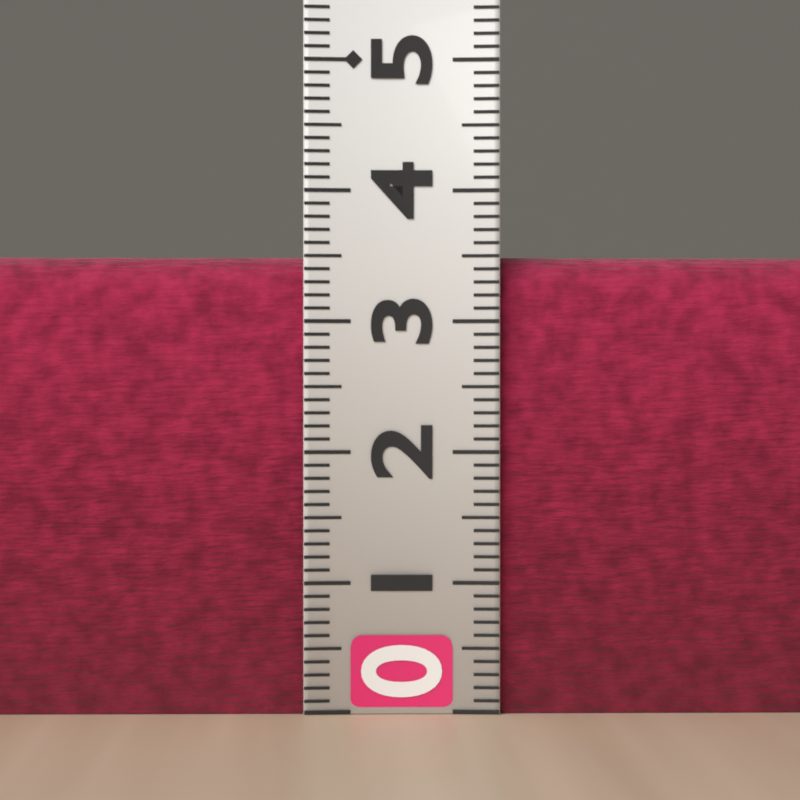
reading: 3.5 (no unit)
